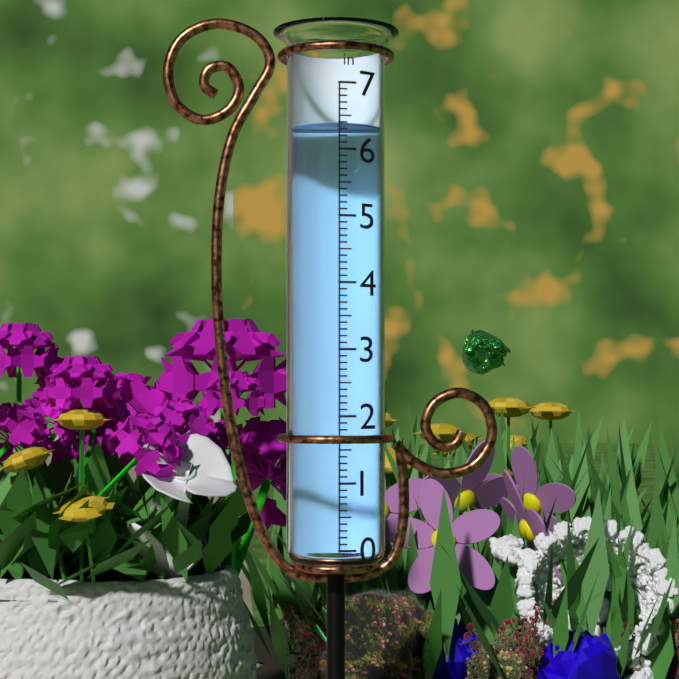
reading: 6.4 in
